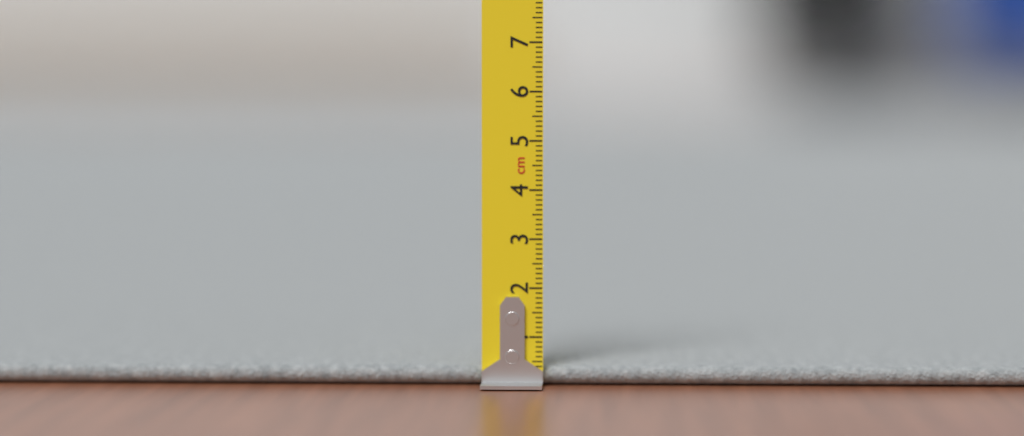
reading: 0.4 cm
